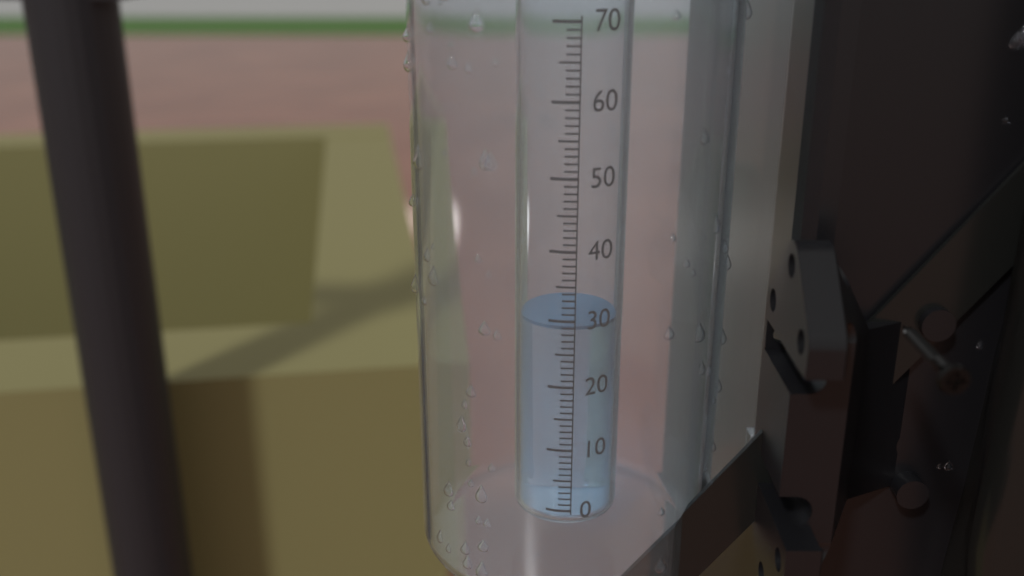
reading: 29 (no unit)
